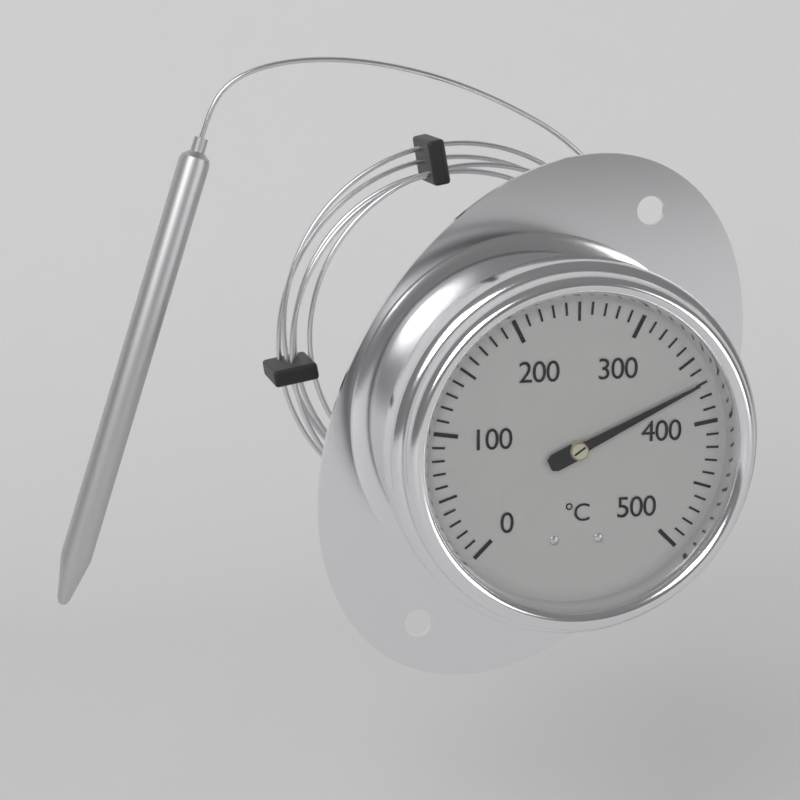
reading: 370 °C
